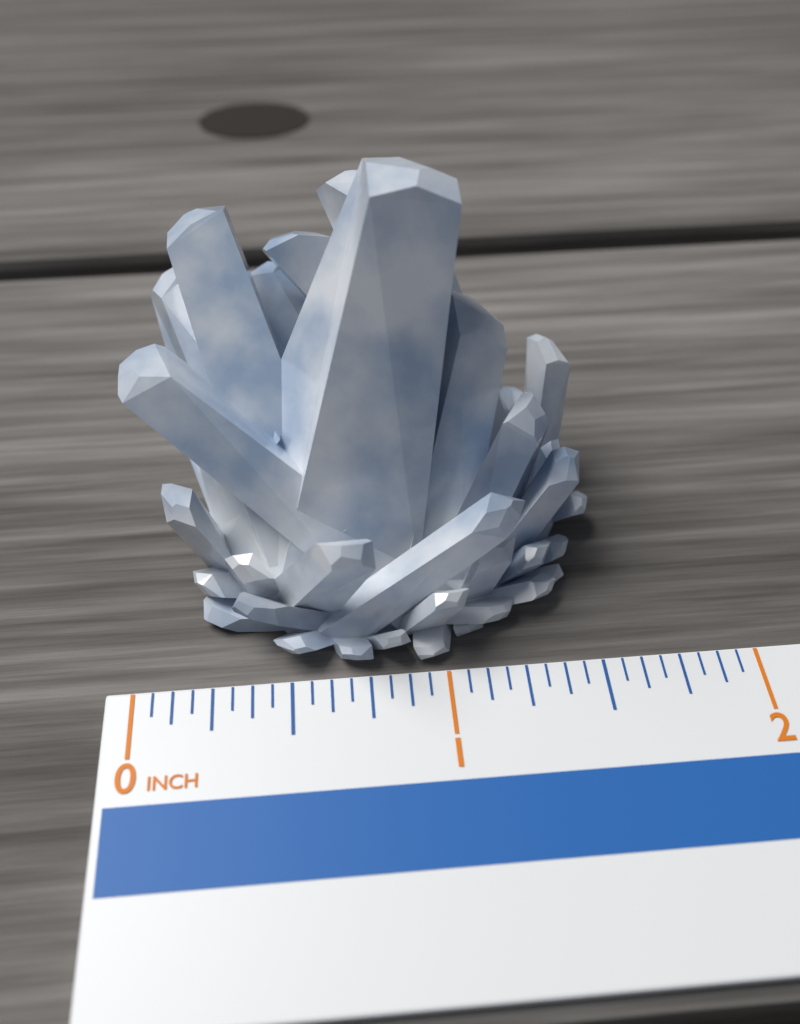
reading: 1.5625 in
